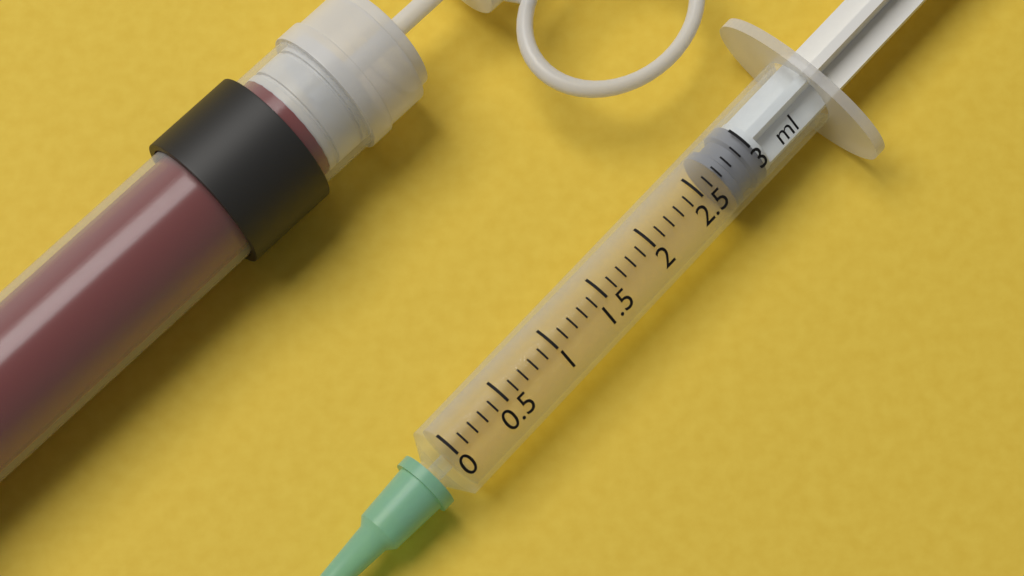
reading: 2.7 ml
